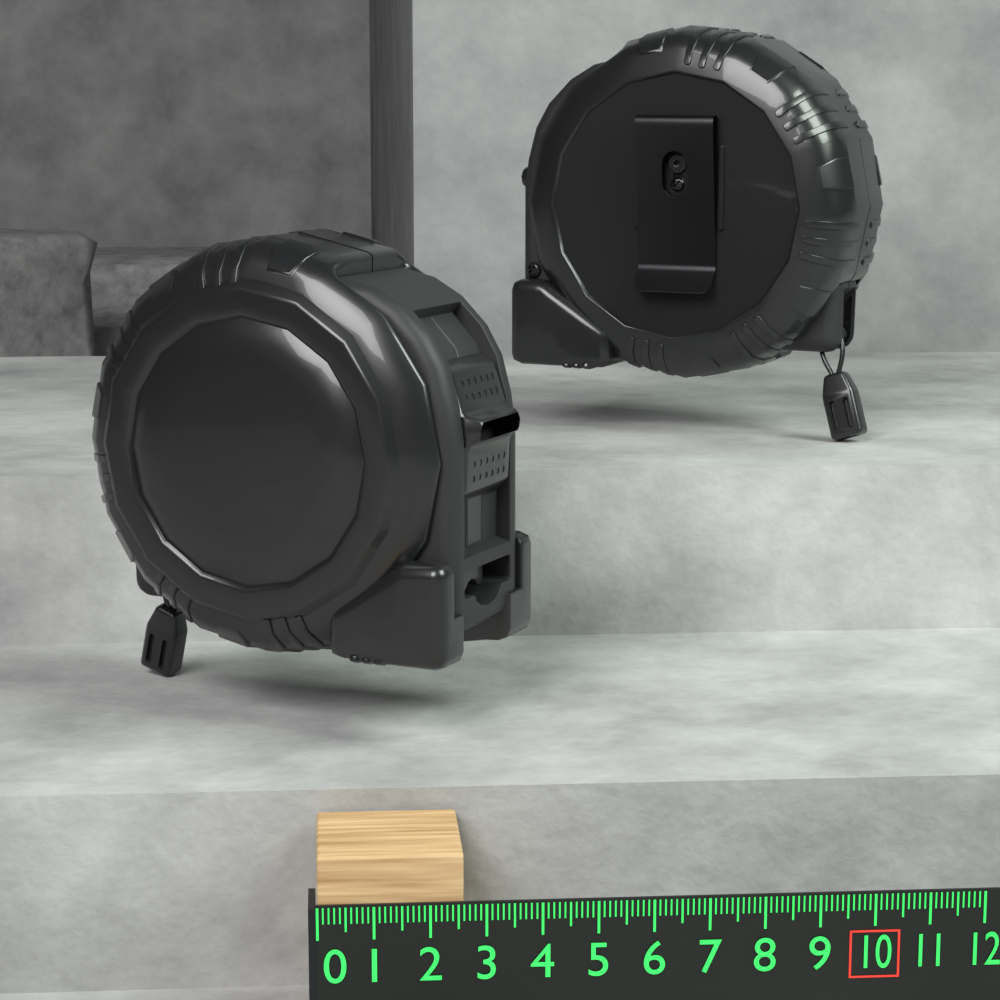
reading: 2.6 (no unit)
